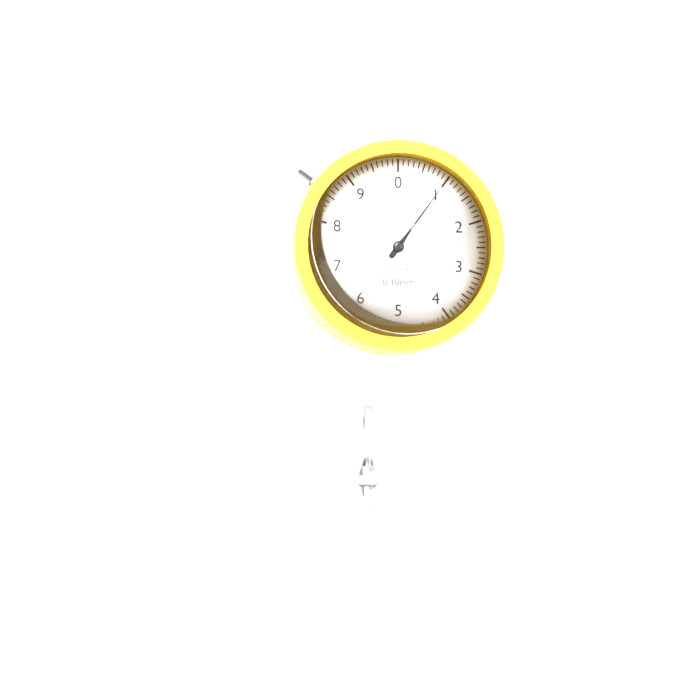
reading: 1.0 mm
